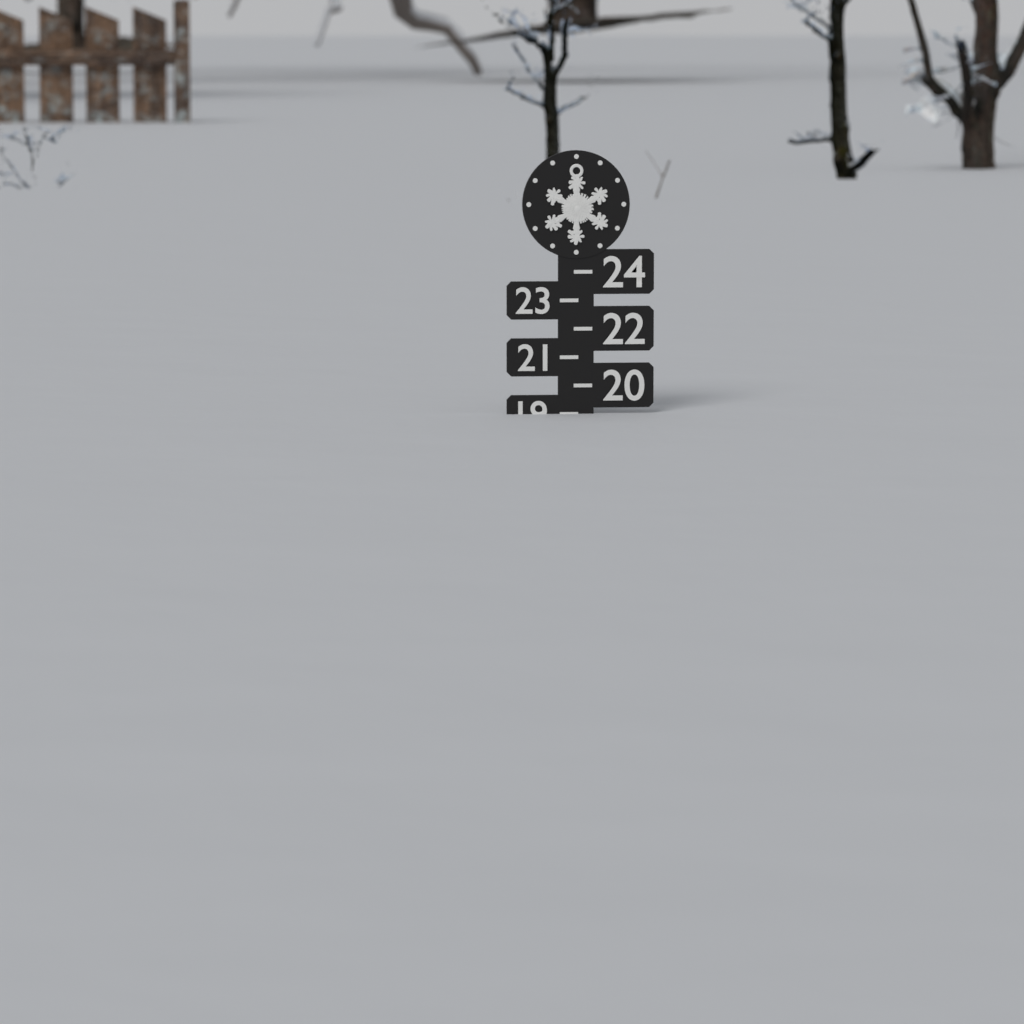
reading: 19 (no unit)
